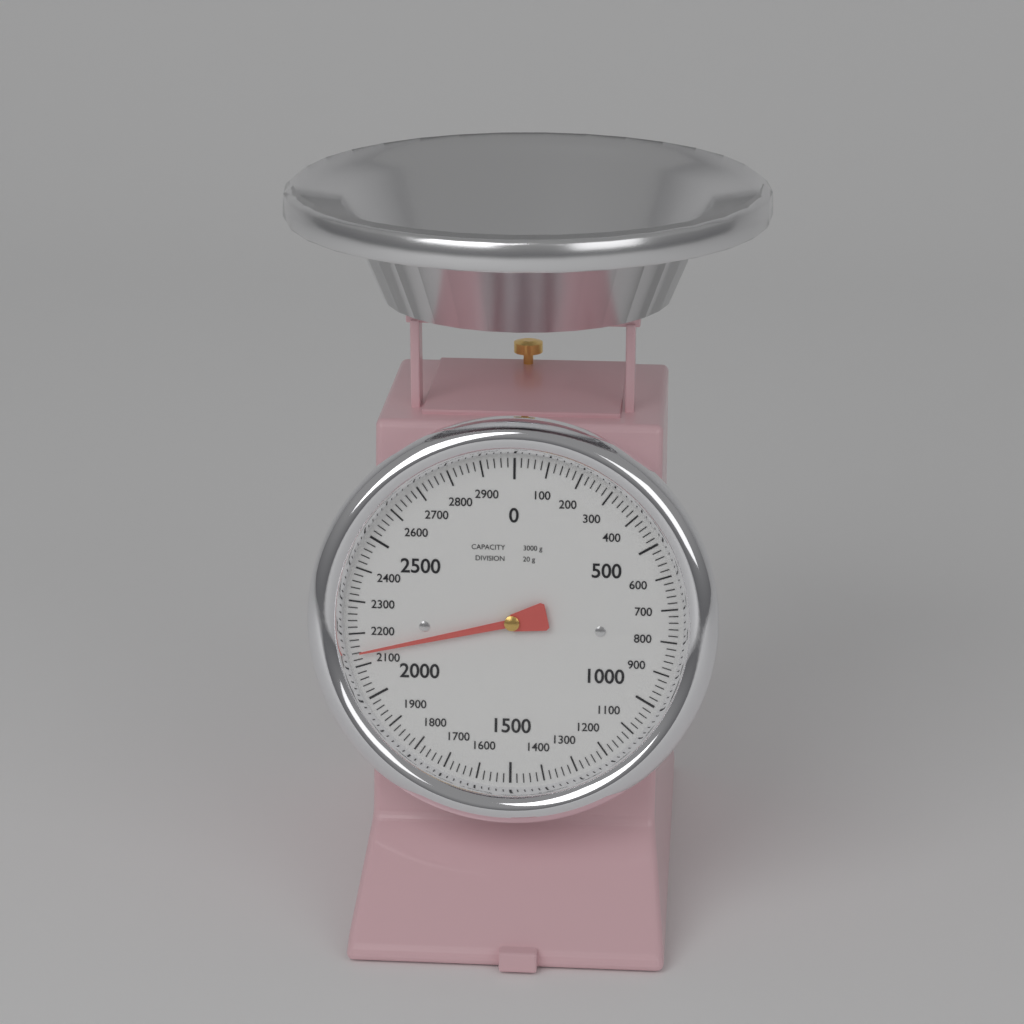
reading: 2140 g
